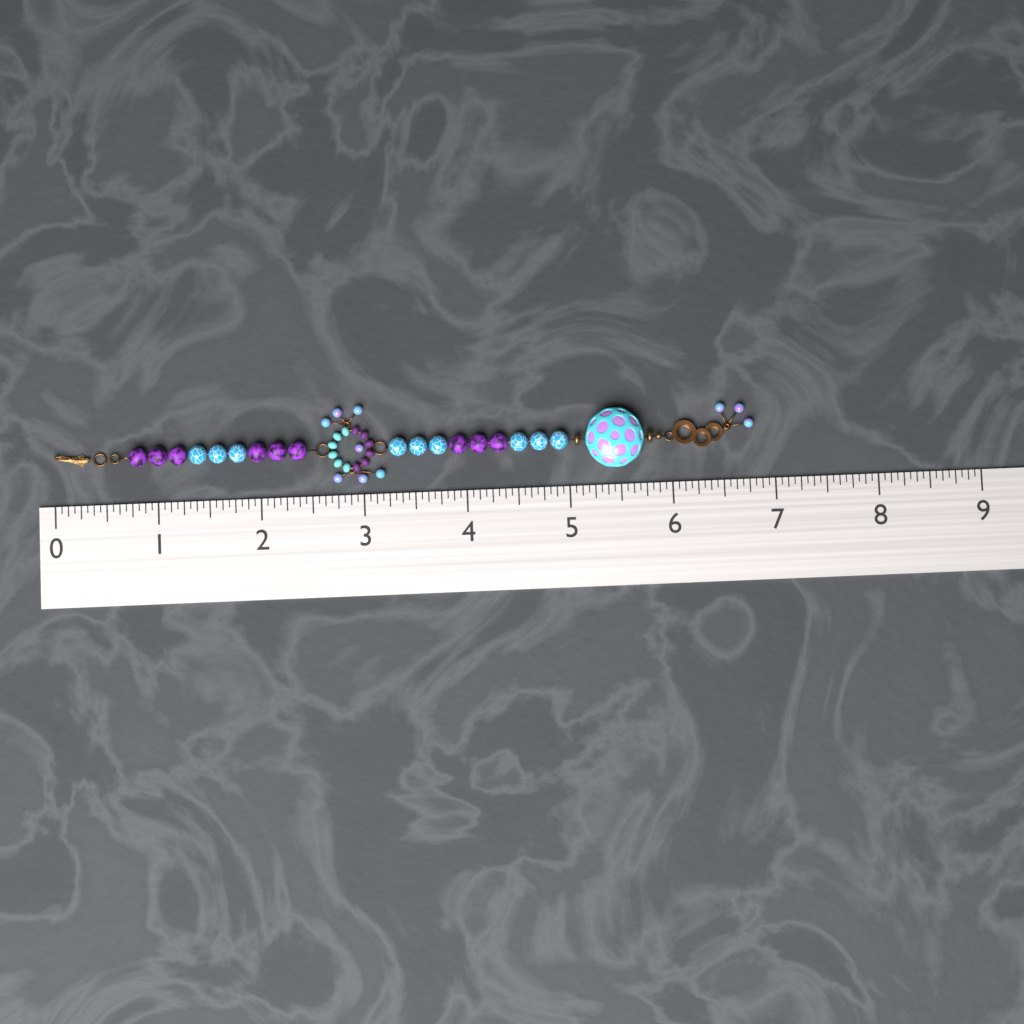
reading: 6.8125 (no unit)
